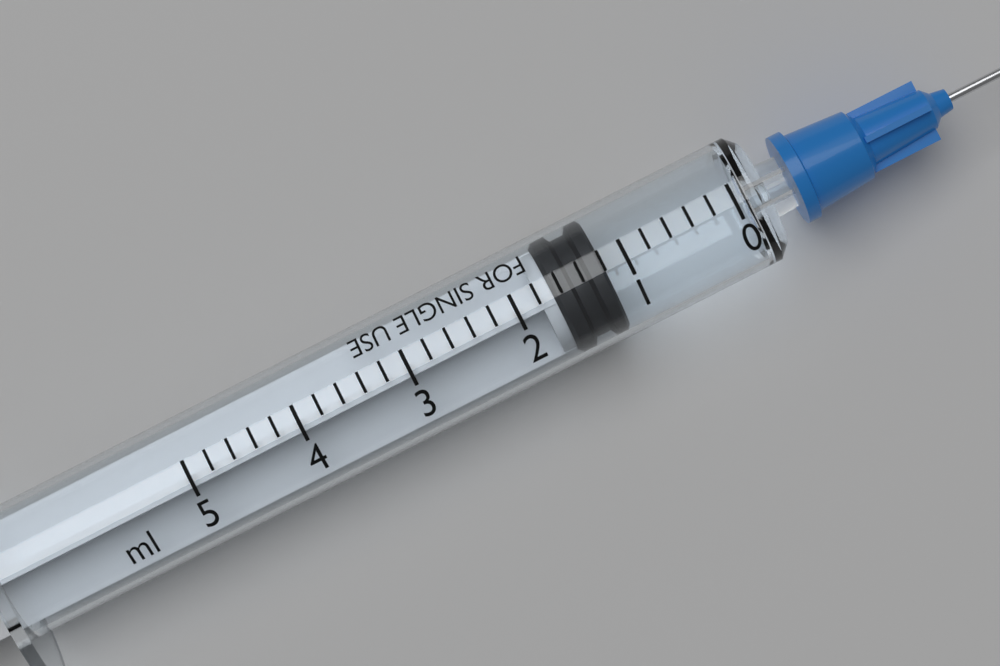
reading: 1.2 ml
